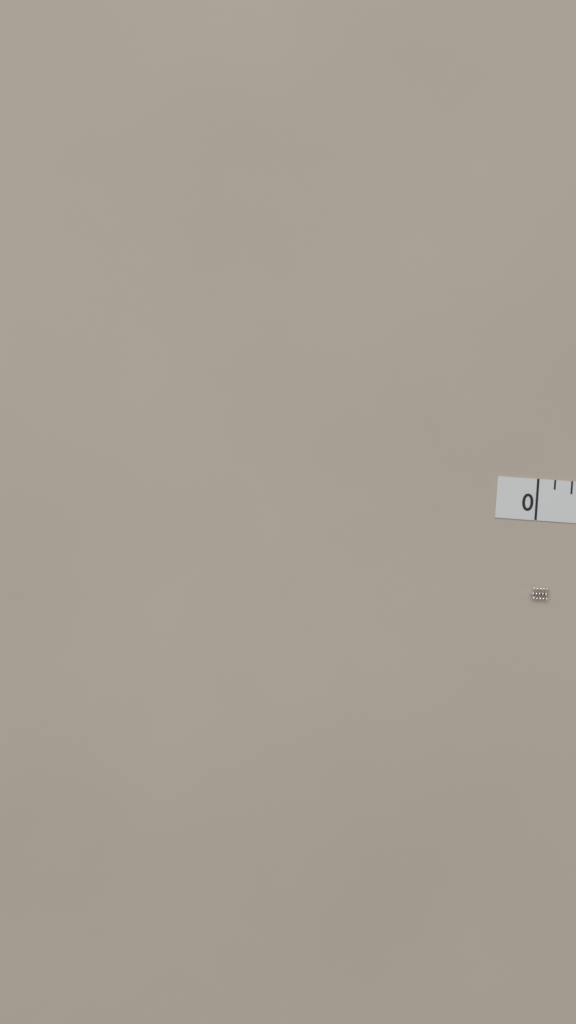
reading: 0.125 in
